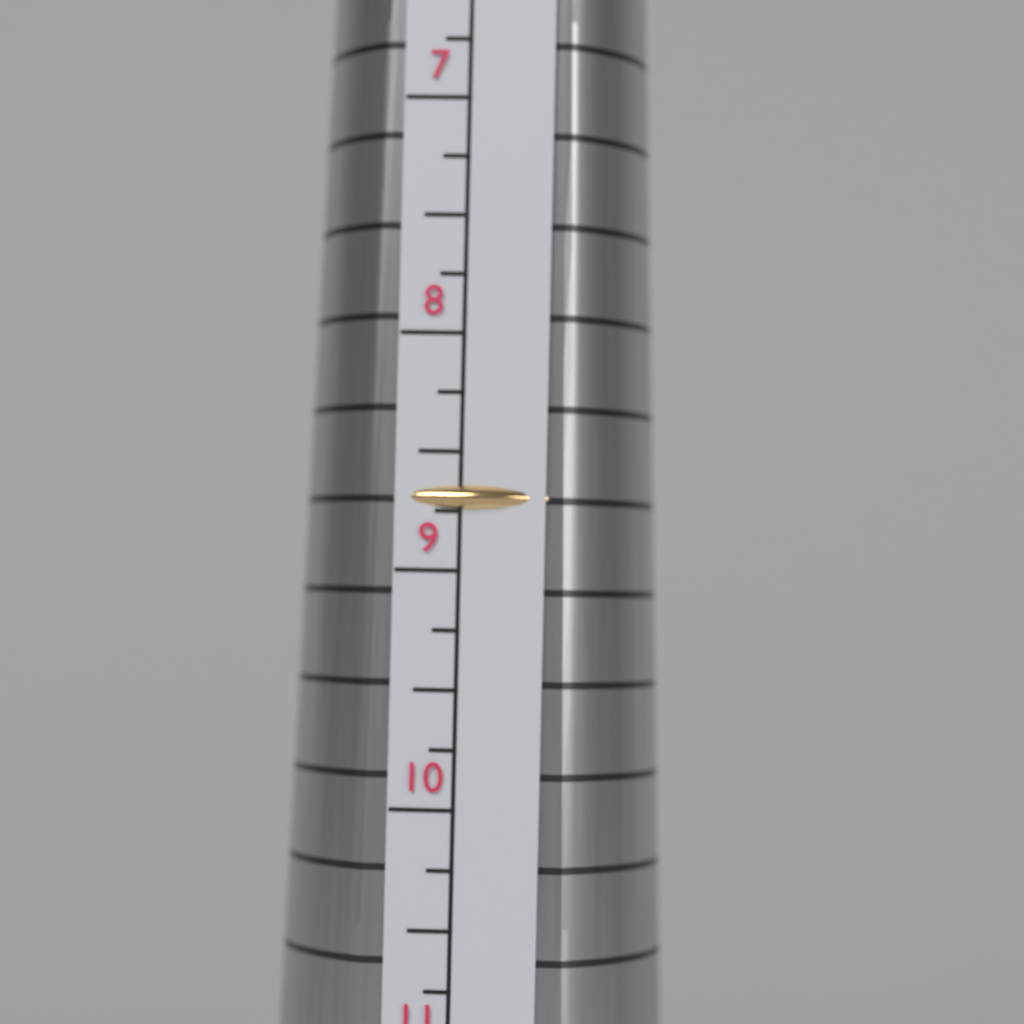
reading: 8.75 (no unit)
